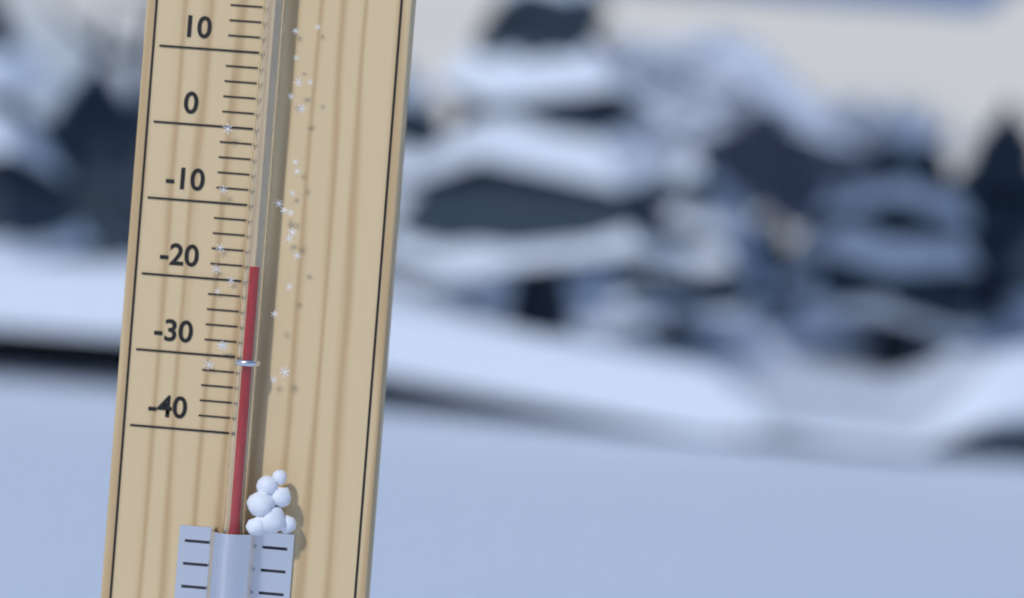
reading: -18 °C
